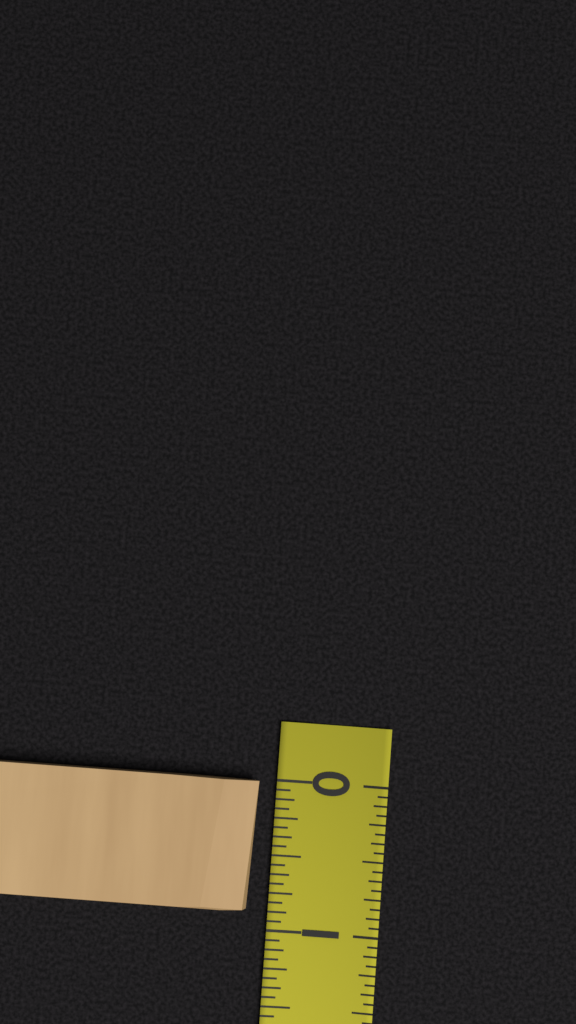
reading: 0.8750 (no unit)
